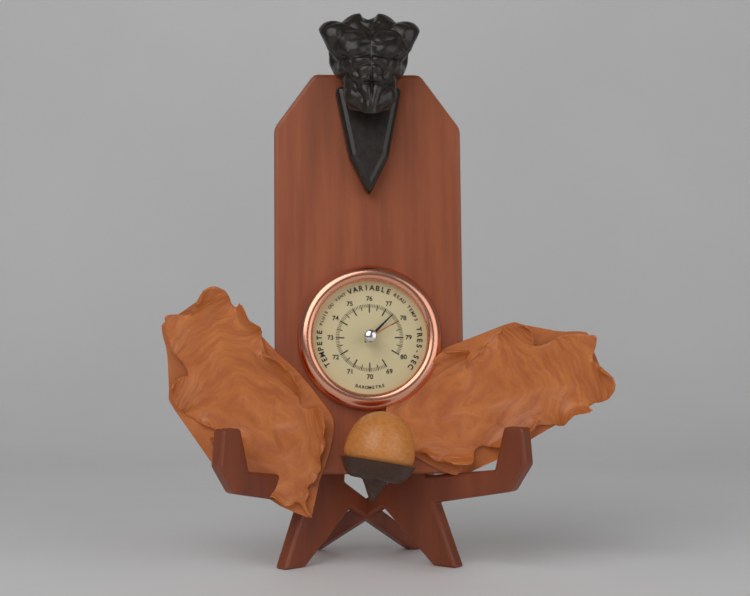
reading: 77.5 (no unit)
